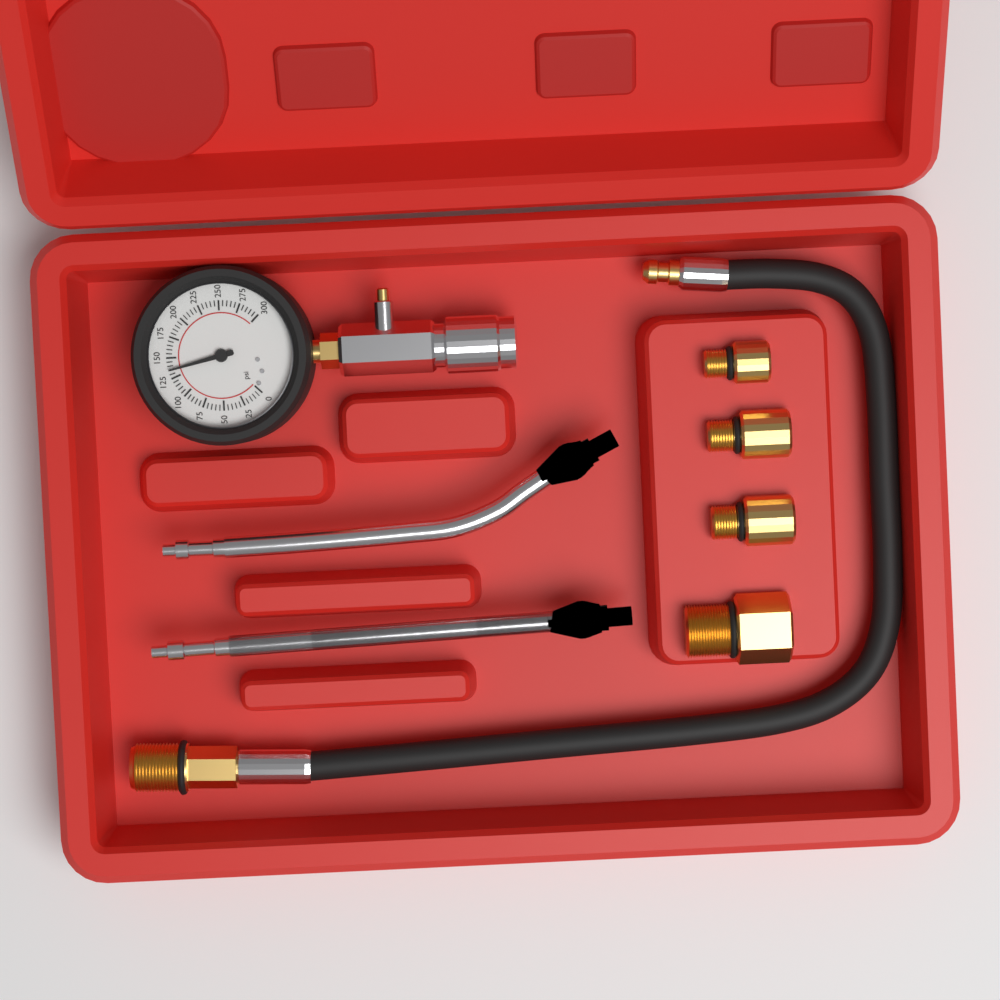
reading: 135 psi
